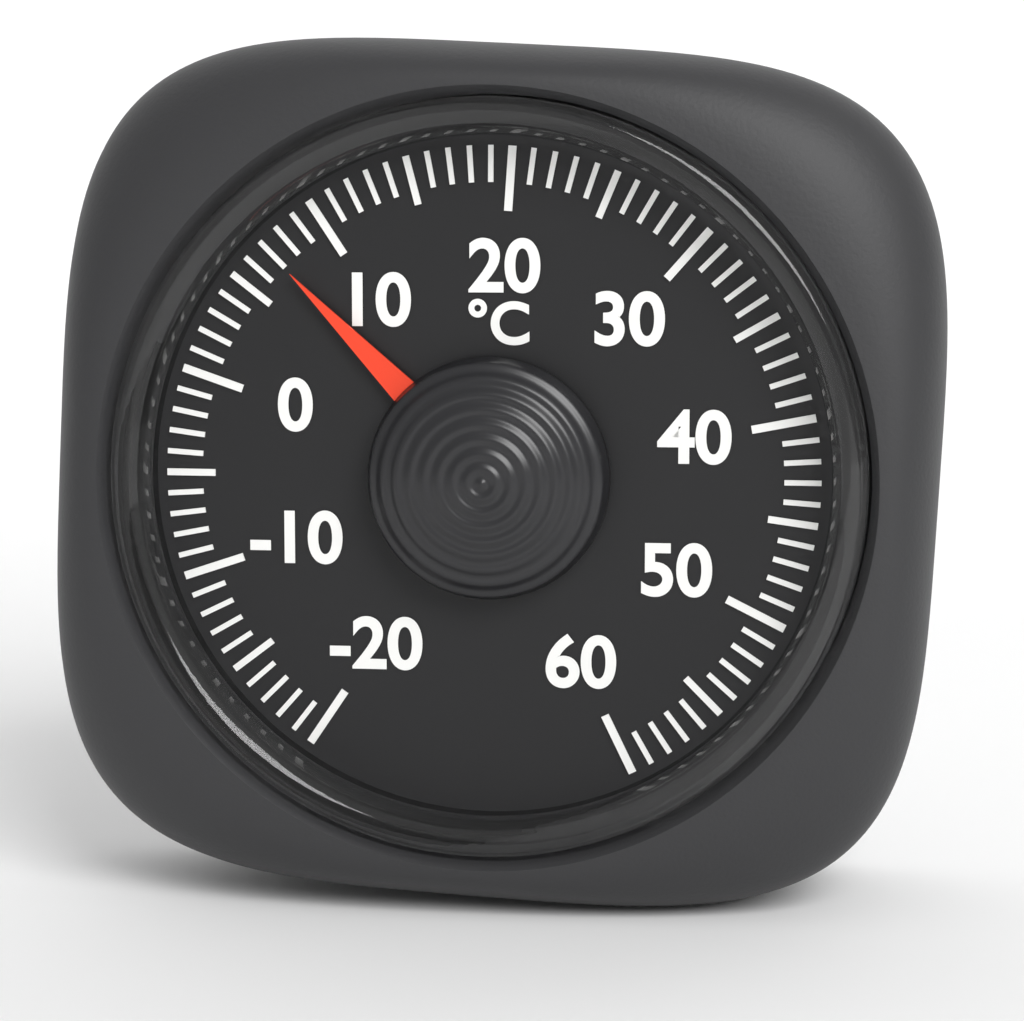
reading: 7 °C
